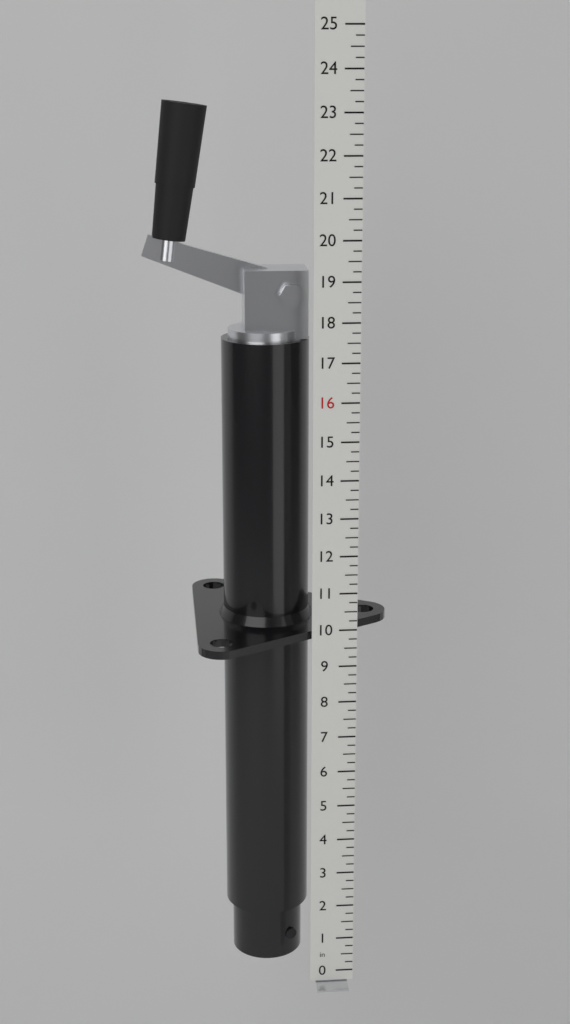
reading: 23.25 in
